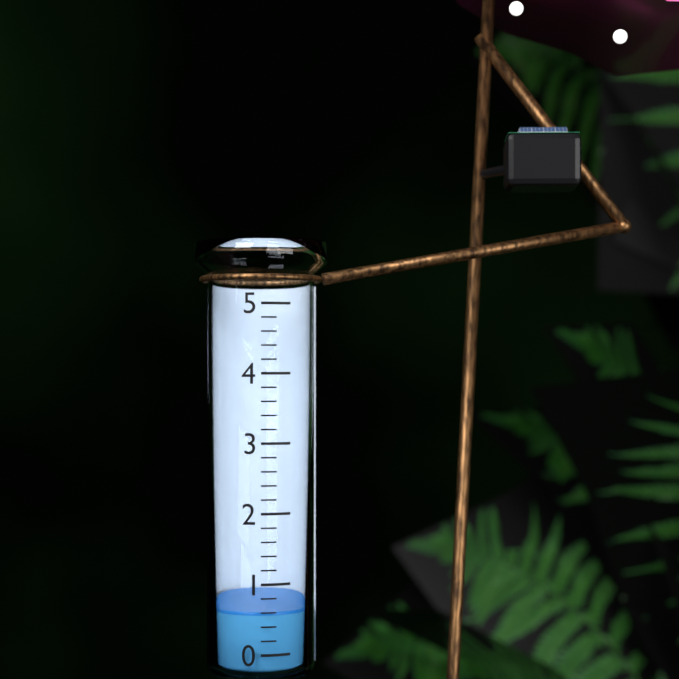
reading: 0.6 (no unit)
